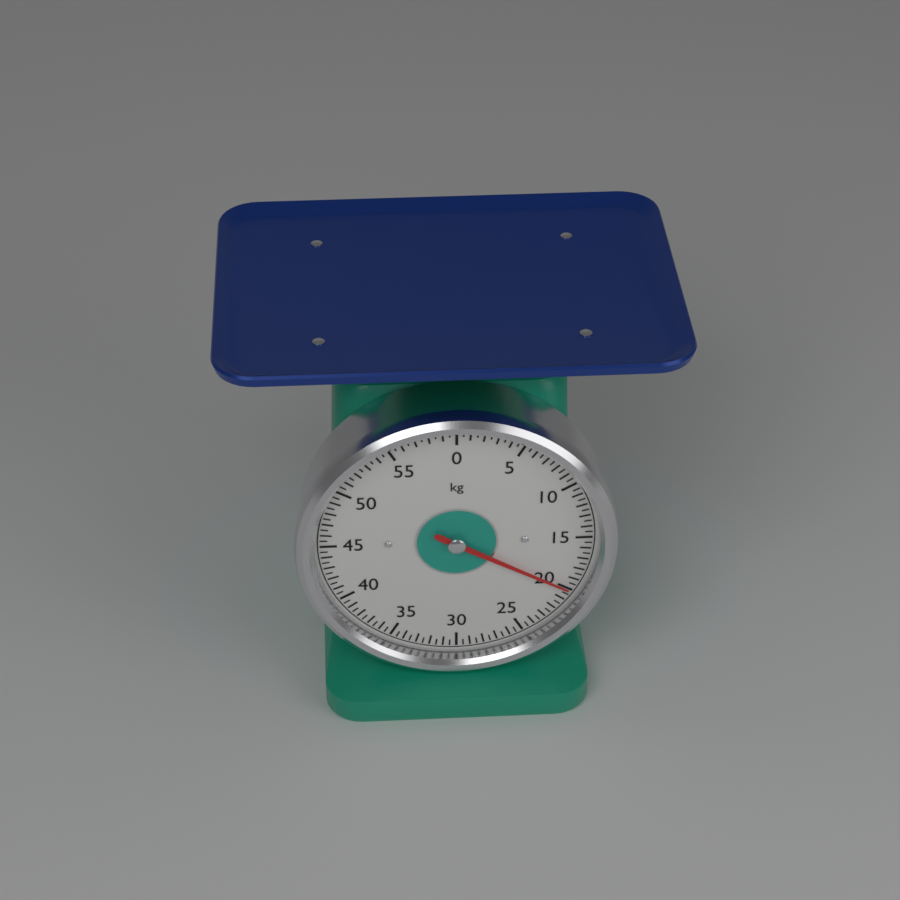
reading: 20.0 kg
